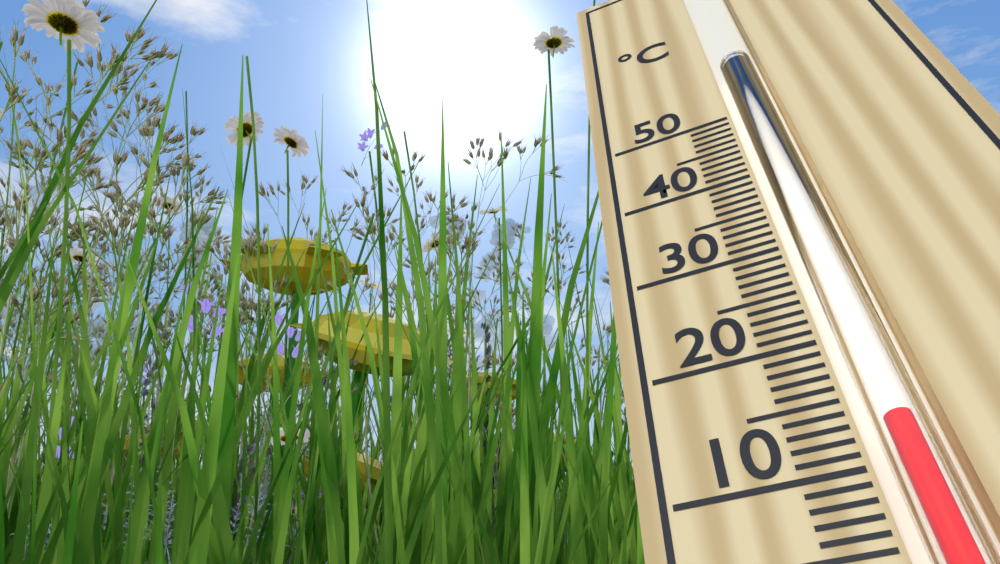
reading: 13 °C
